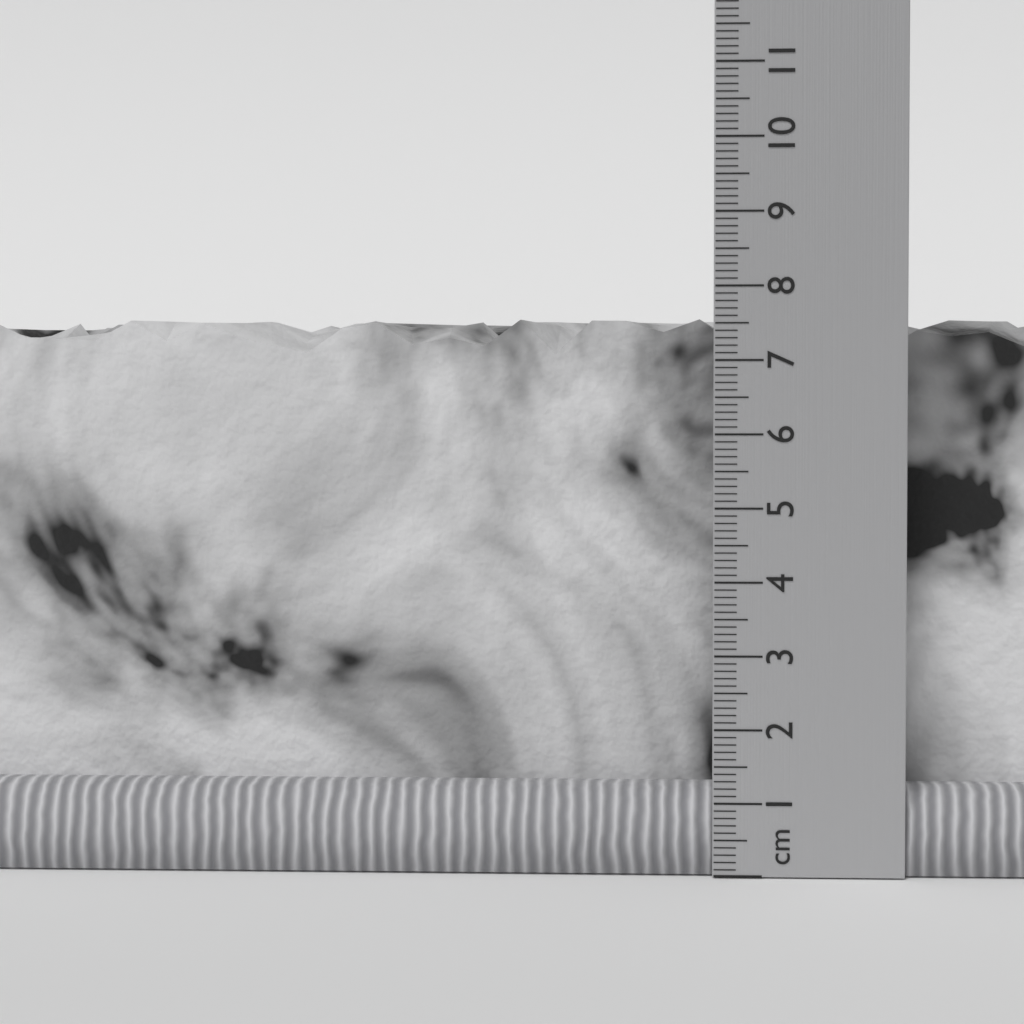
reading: 7.6 cm
